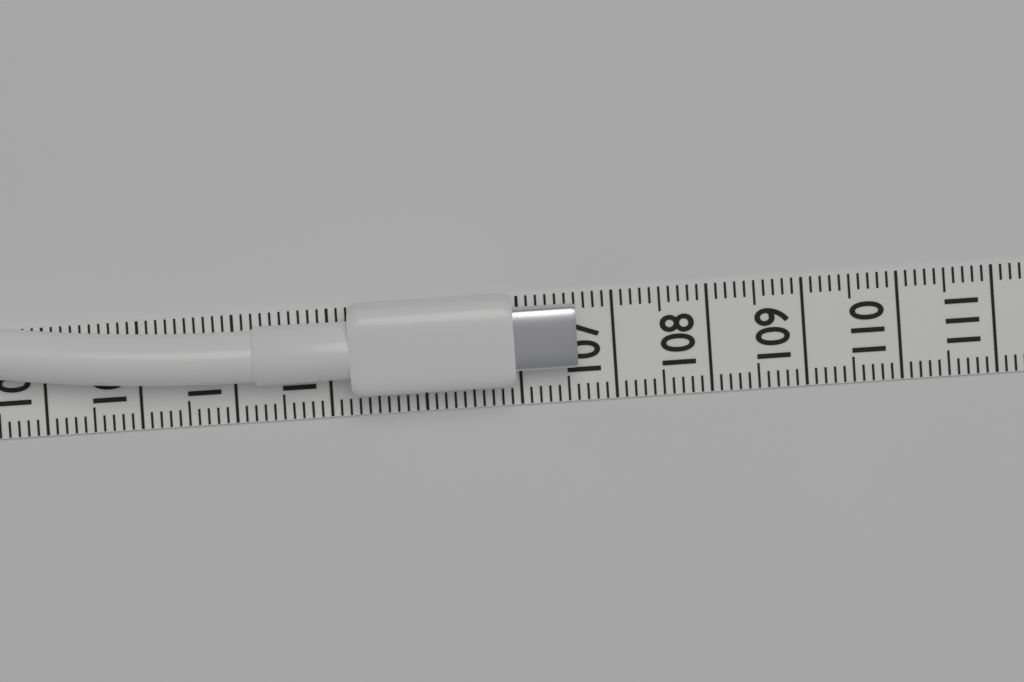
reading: 106.6 (no unit)
